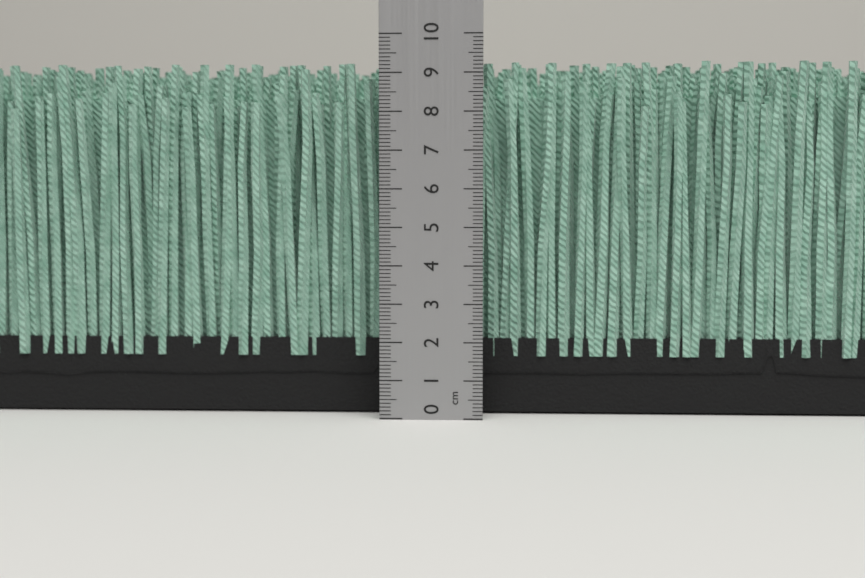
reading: 9.3 cm
